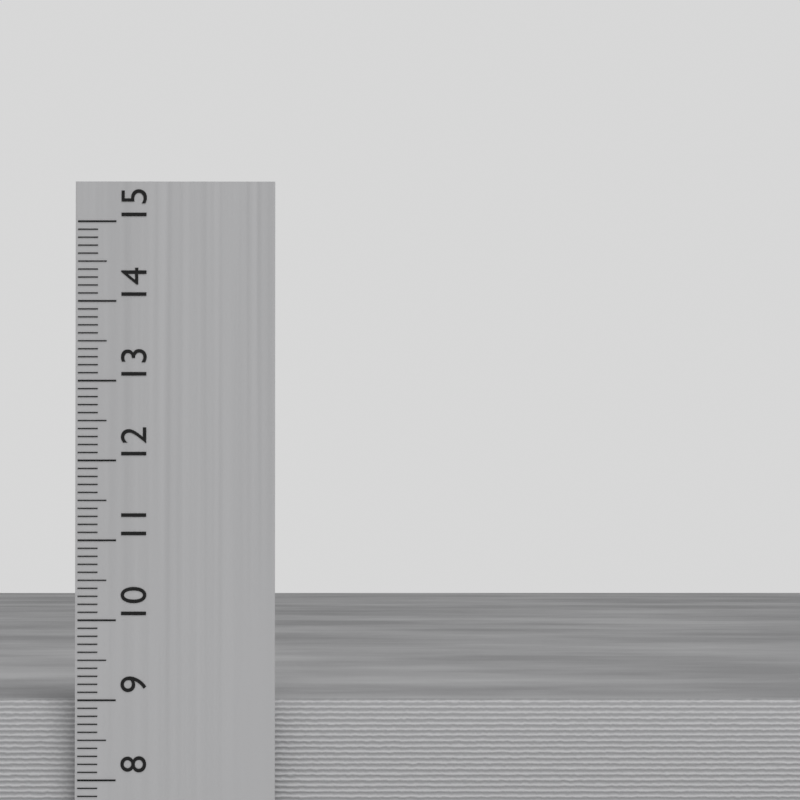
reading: 9.0 cm
